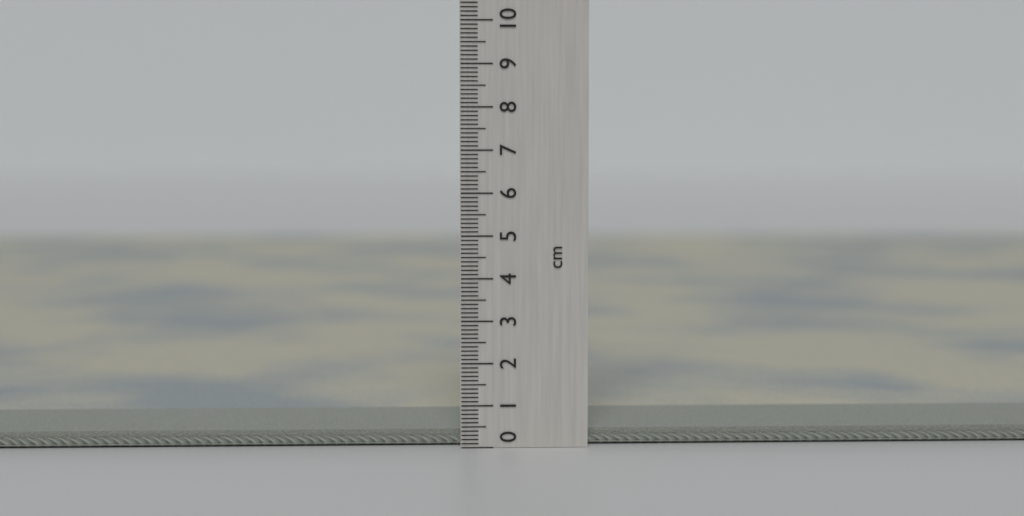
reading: 0.4 cm
